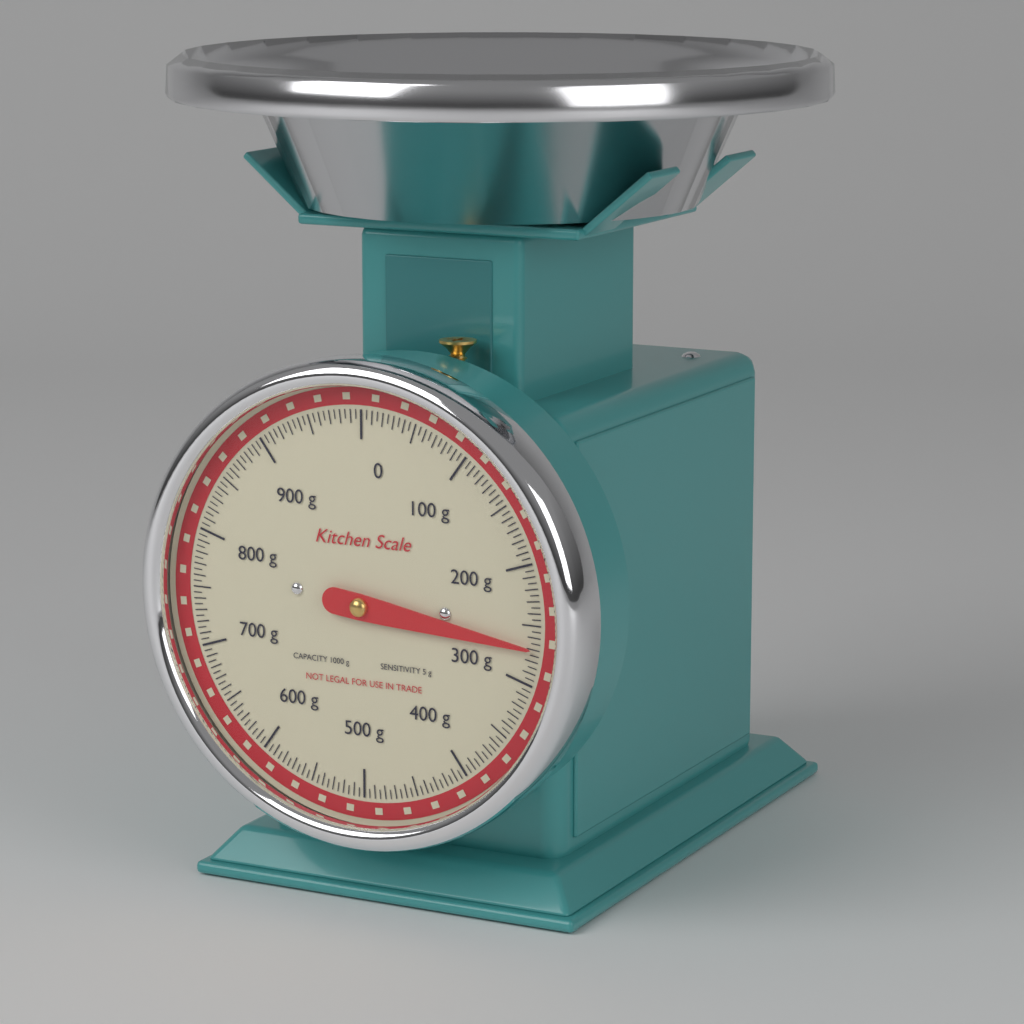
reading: 270 g
